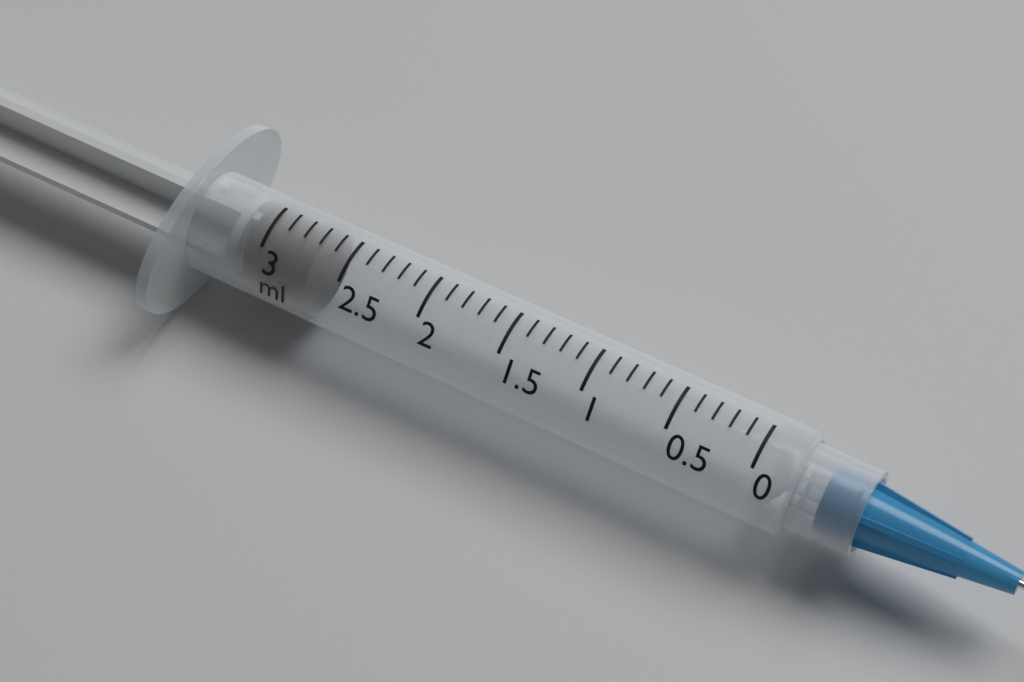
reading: 2.7 ml
